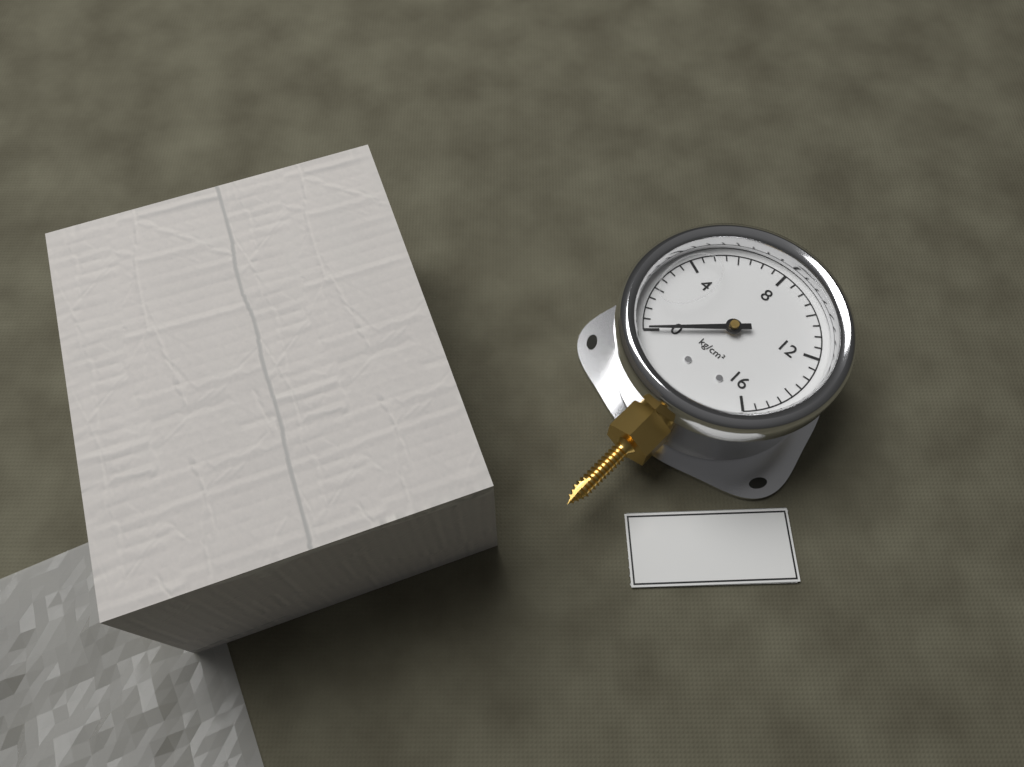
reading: 0.0 kg/cm²
